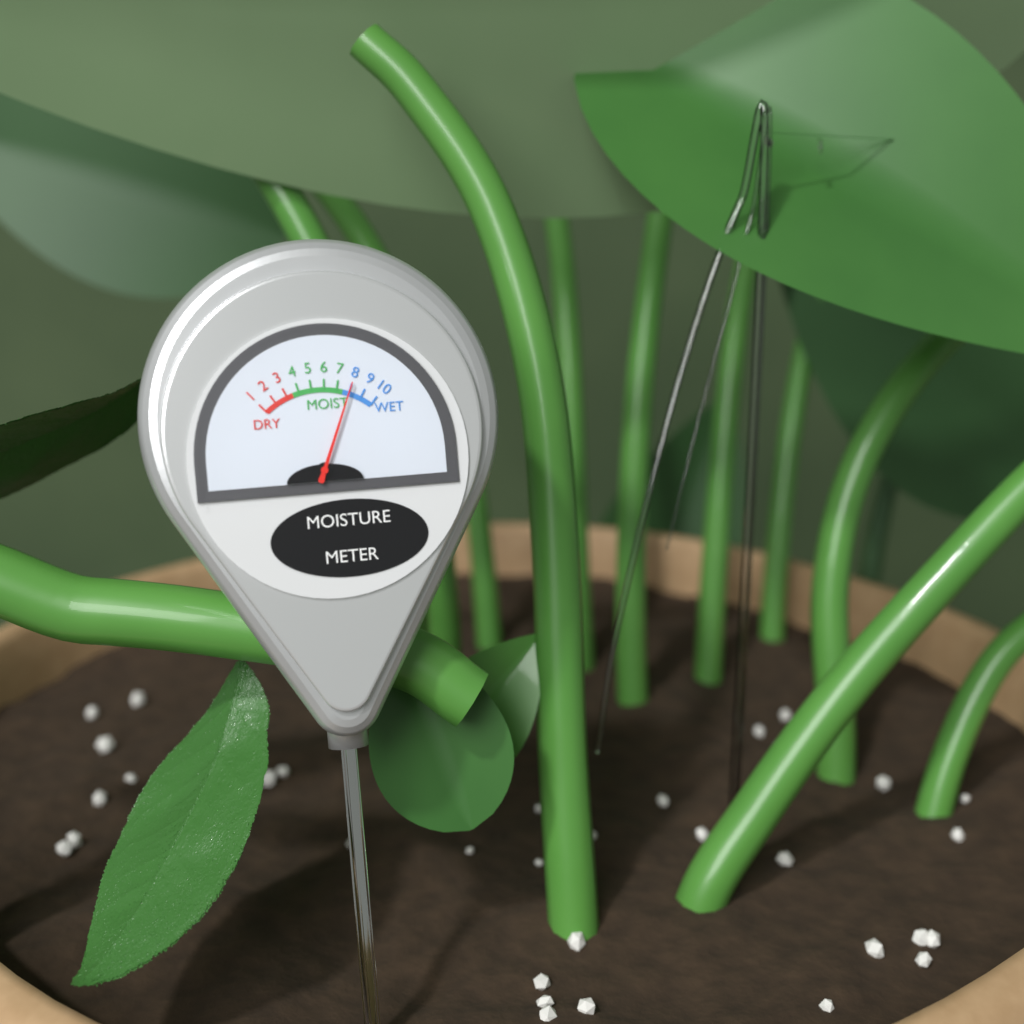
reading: 8 (no unit)
